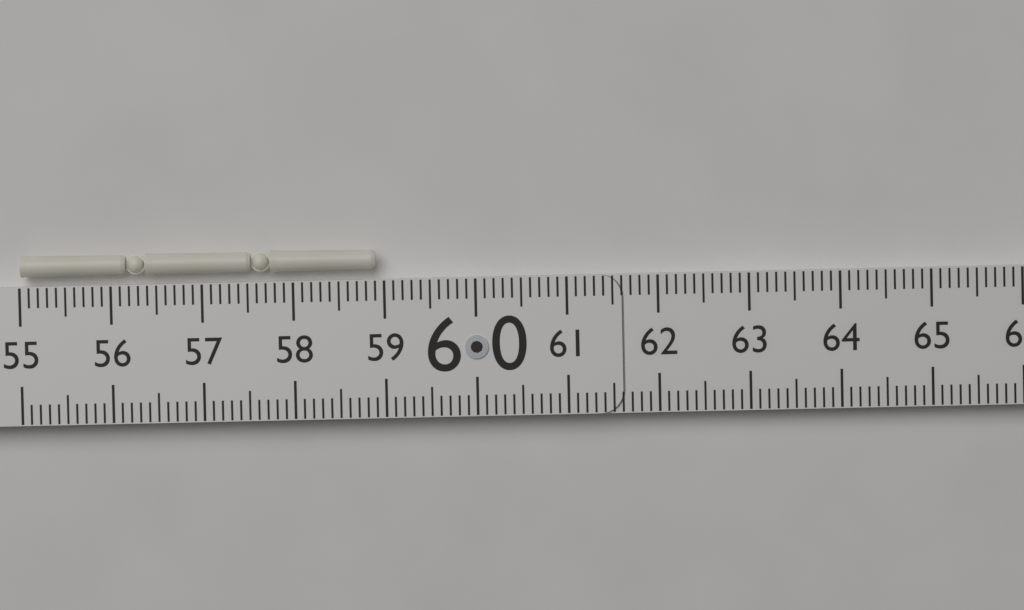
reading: 58.9 (no unit)
